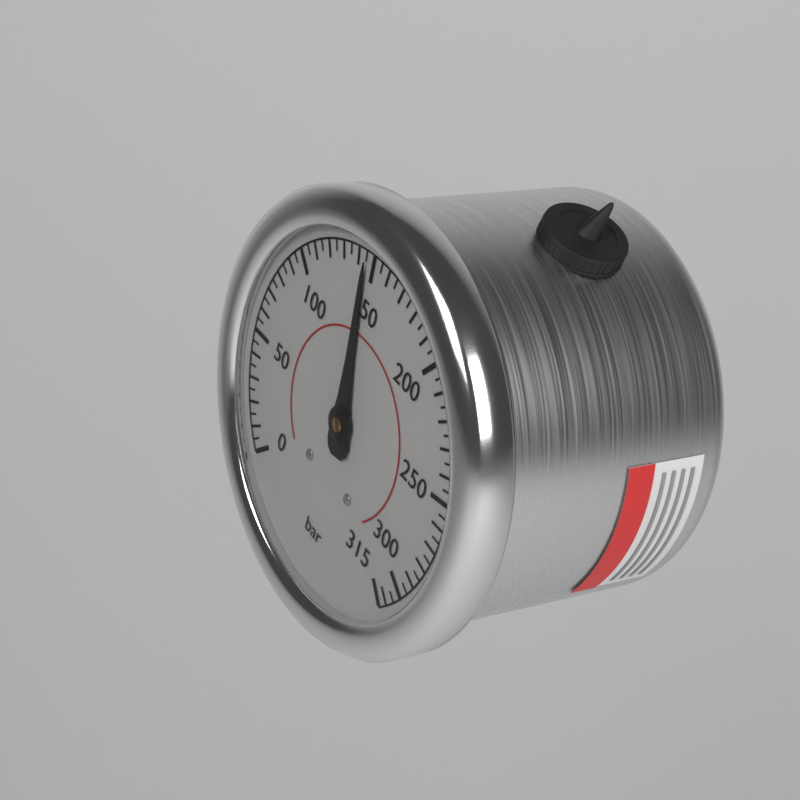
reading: 145 bar
